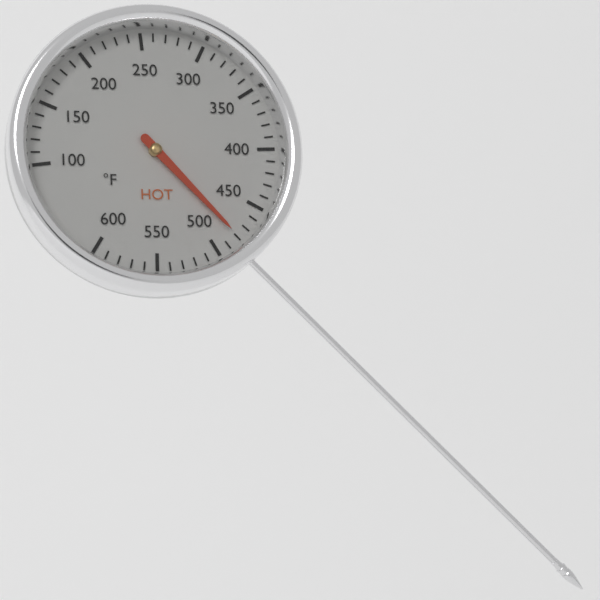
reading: 480 °F
